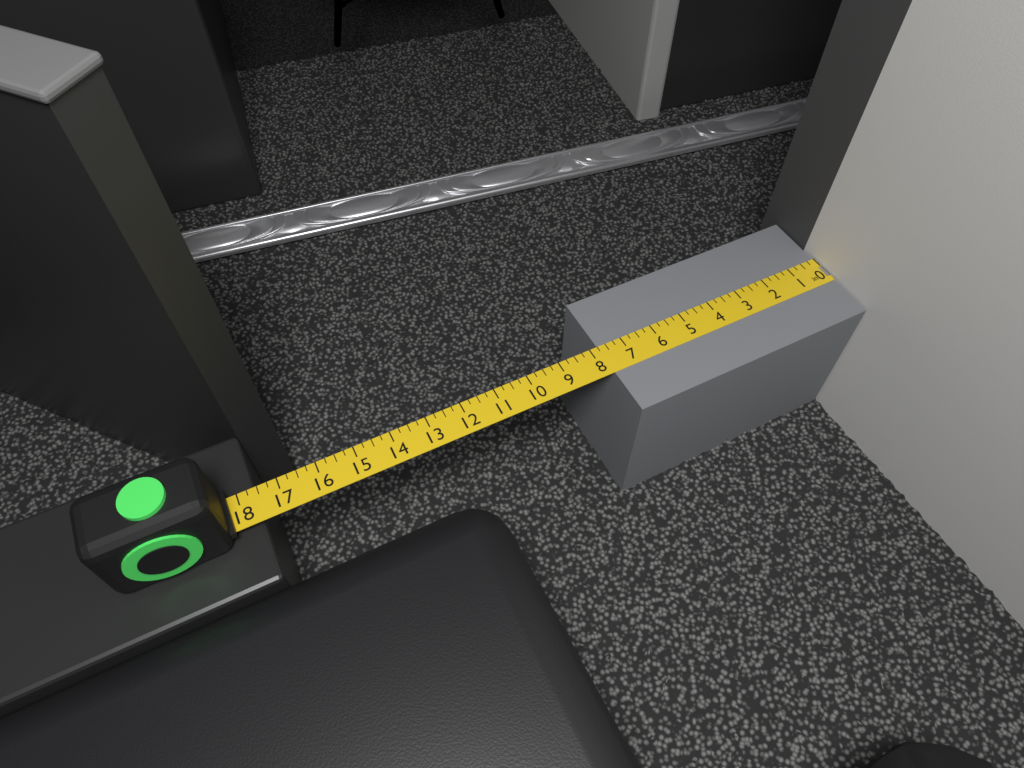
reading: 7.75 in
